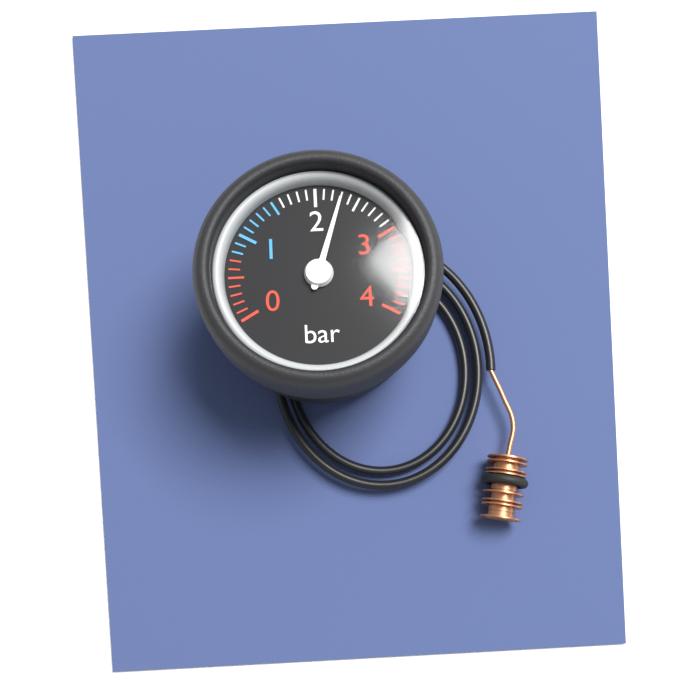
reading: 2.3 bar
